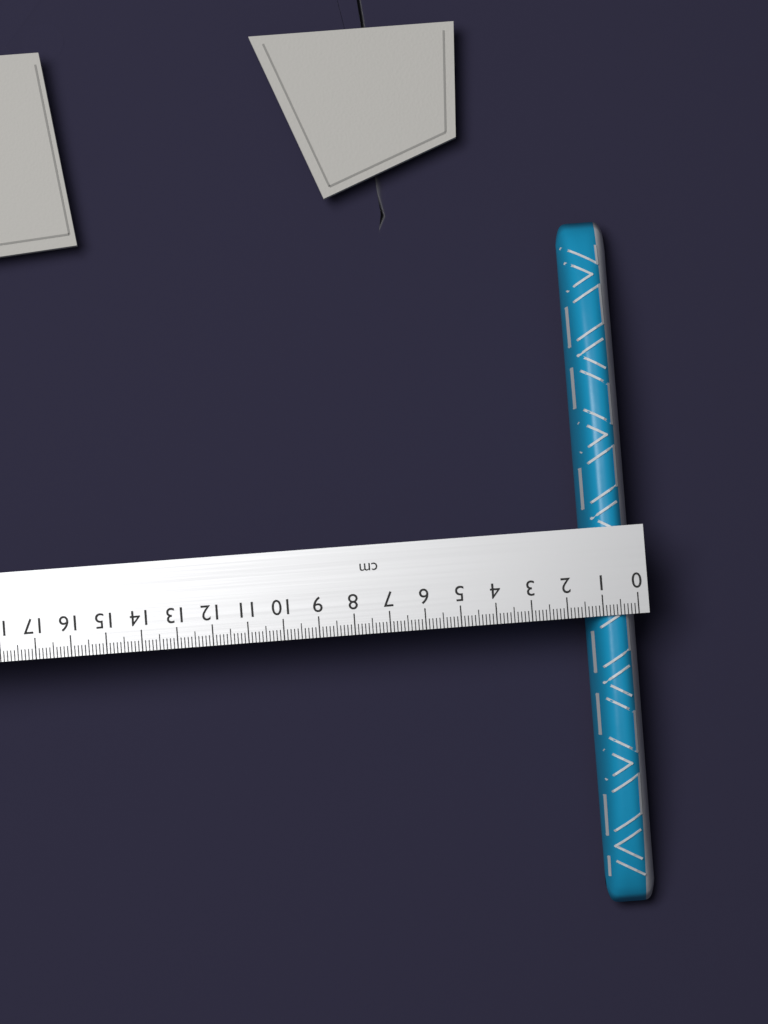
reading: 1.4 cm
